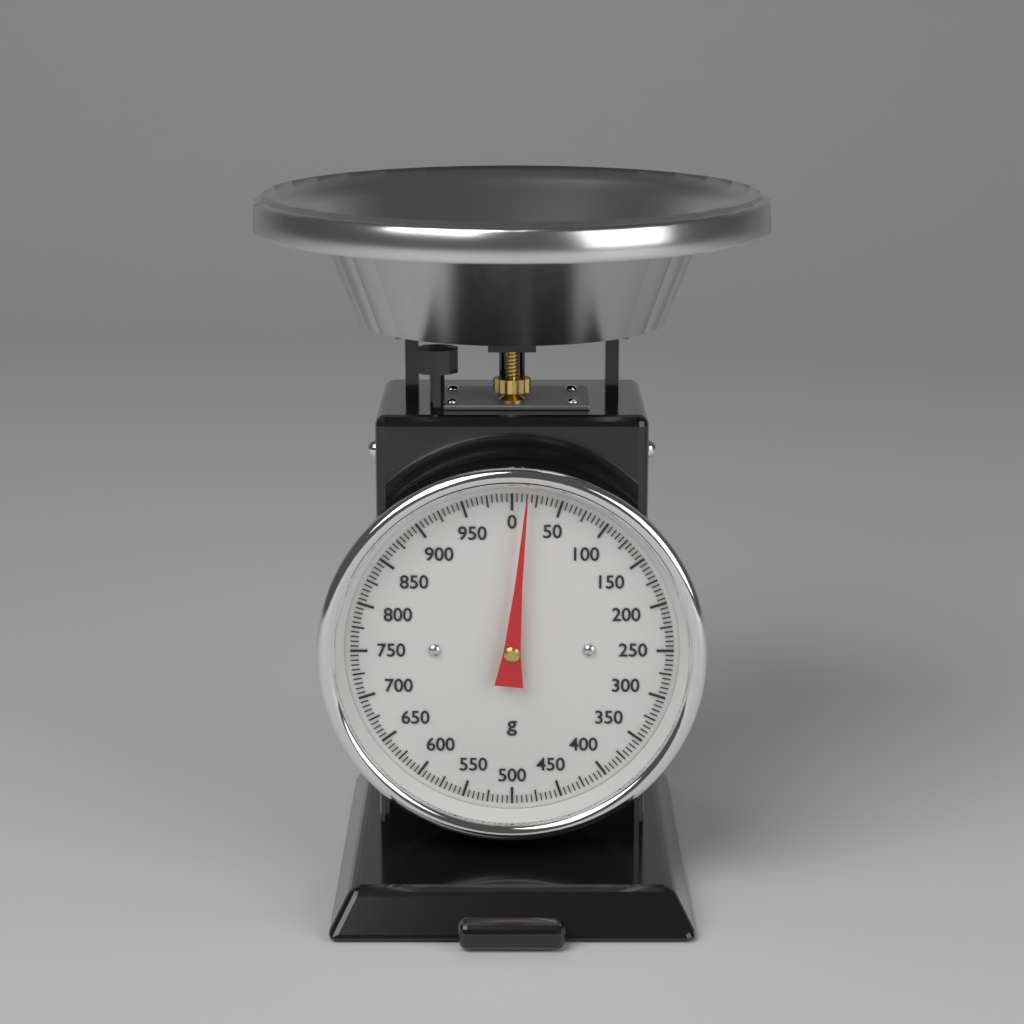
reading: 15 g
